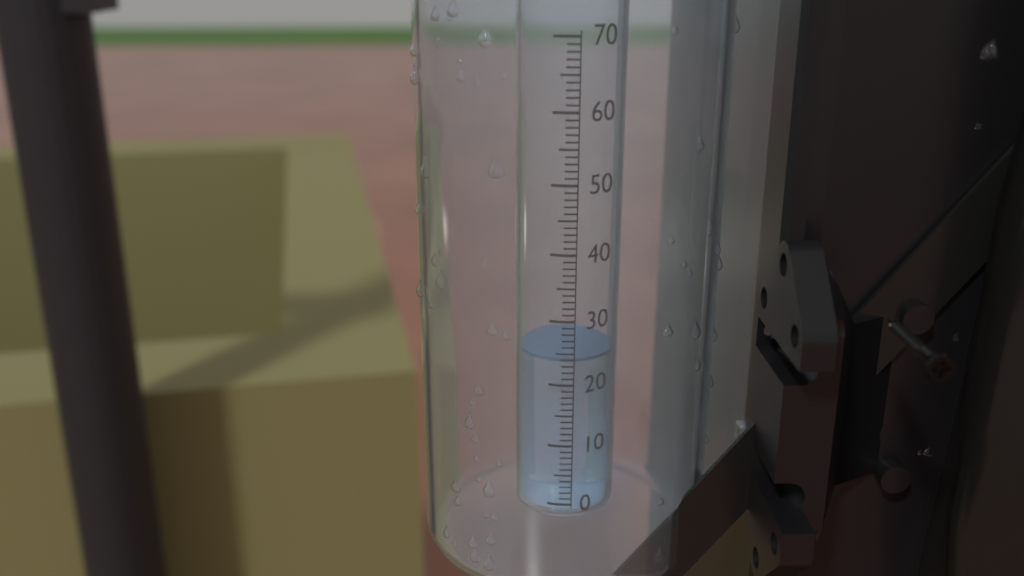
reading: 24 (no unit)
